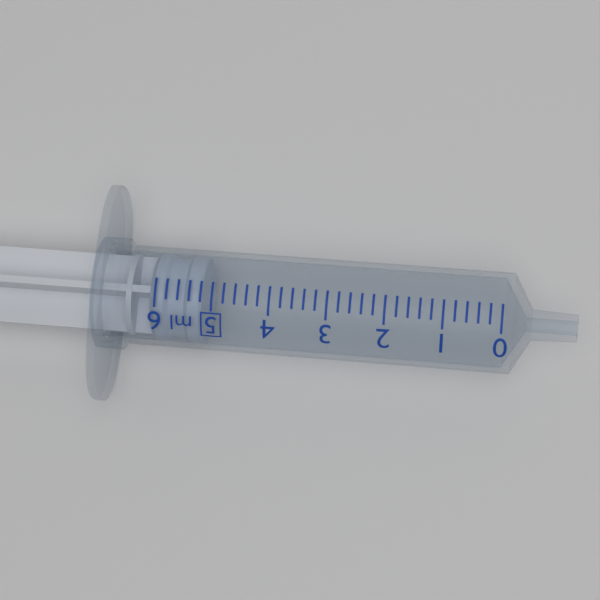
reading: 5.2 ml
